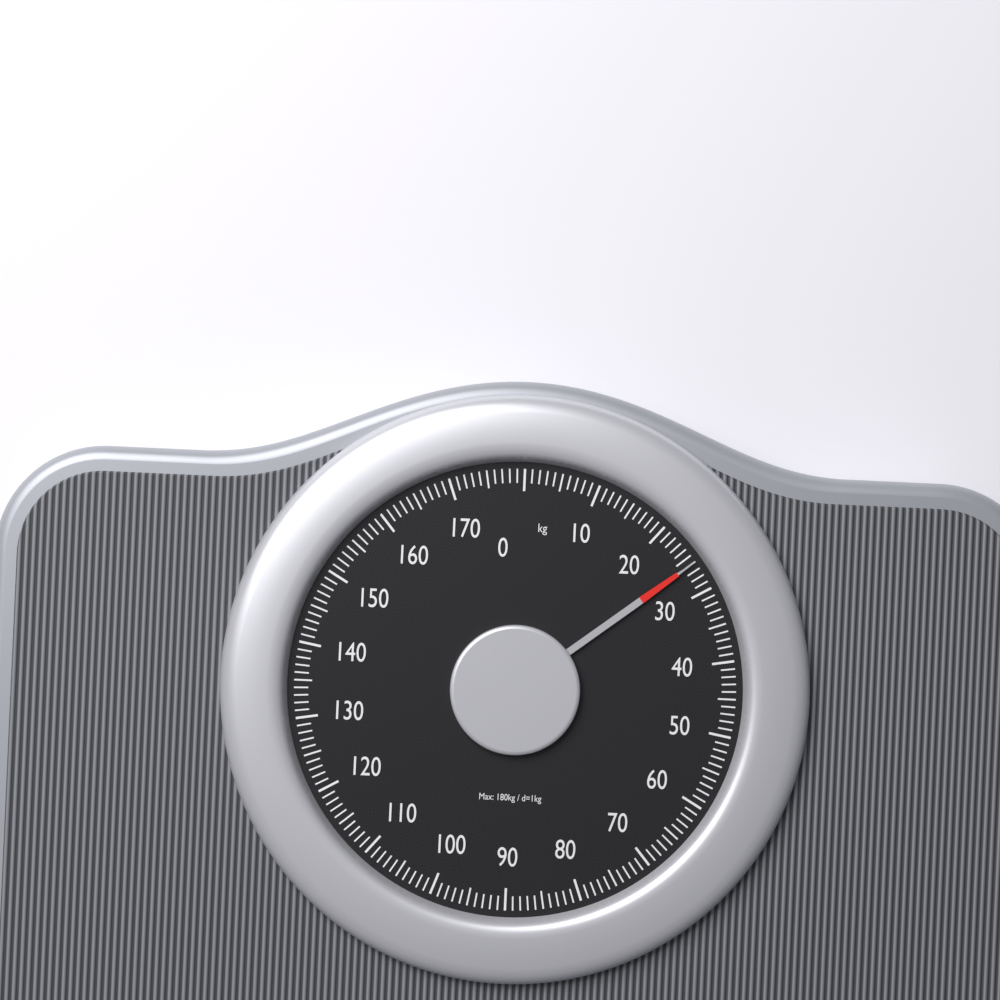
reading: 26 kg
